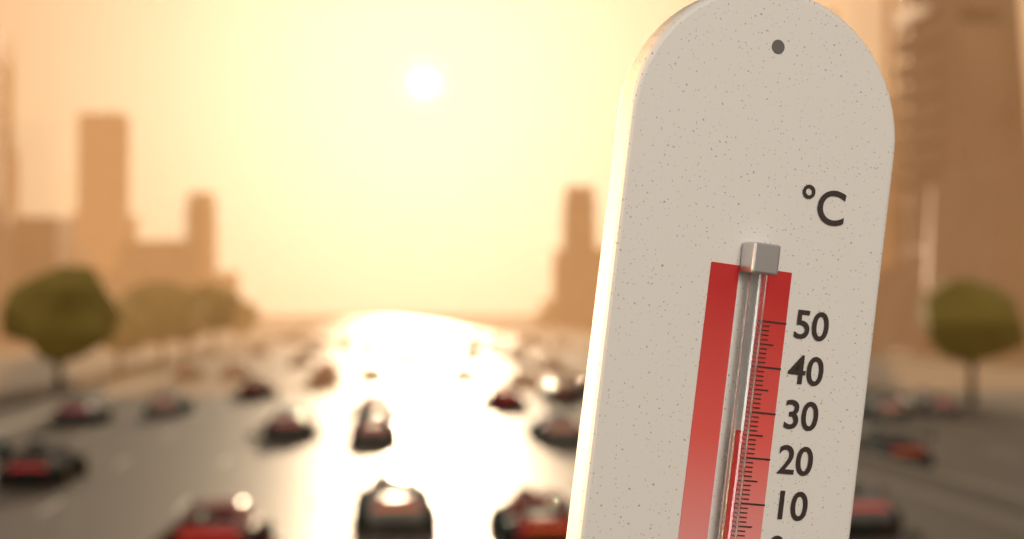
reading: 26 °C
